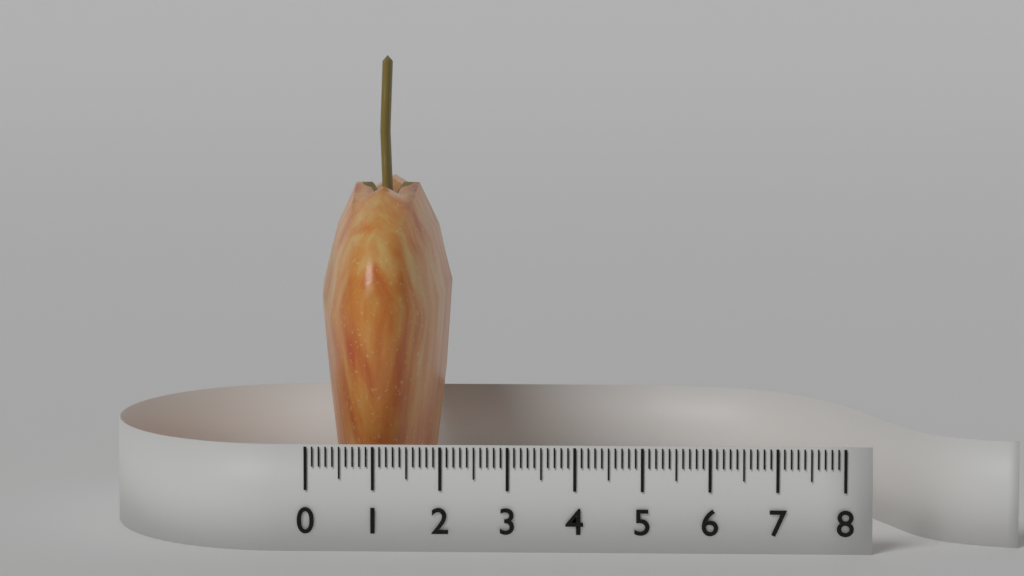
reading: 2.0 (no unit)
